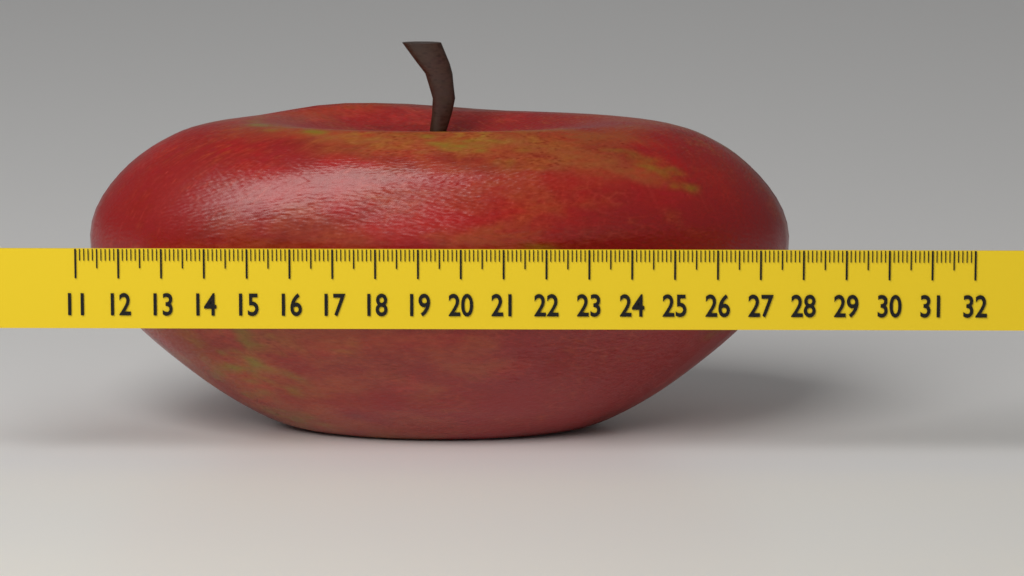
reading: 27.8 (no unit)
